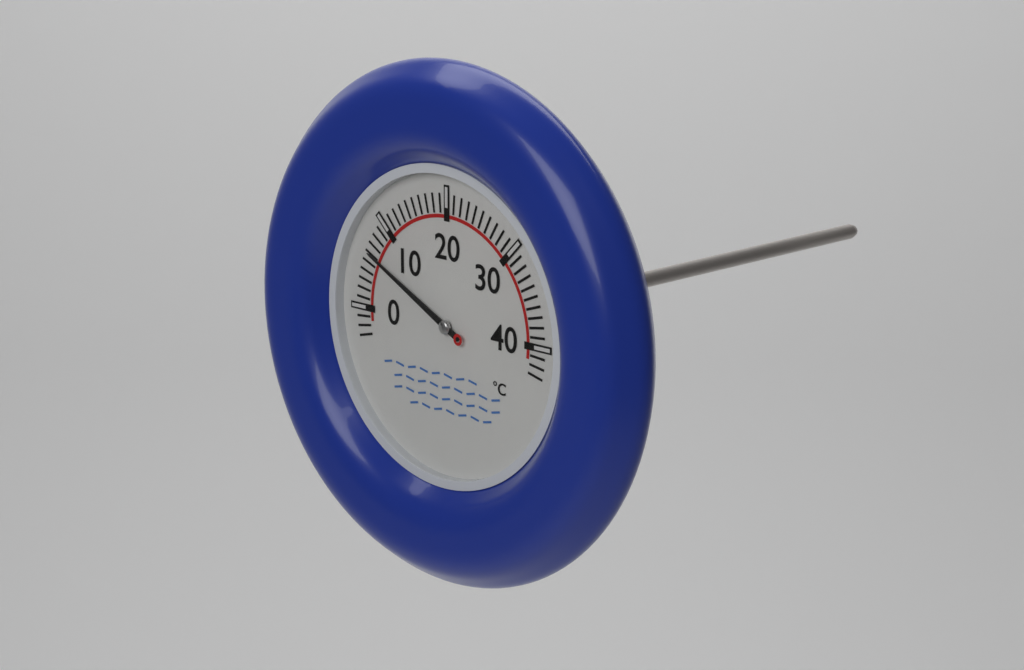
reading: 6 °C
